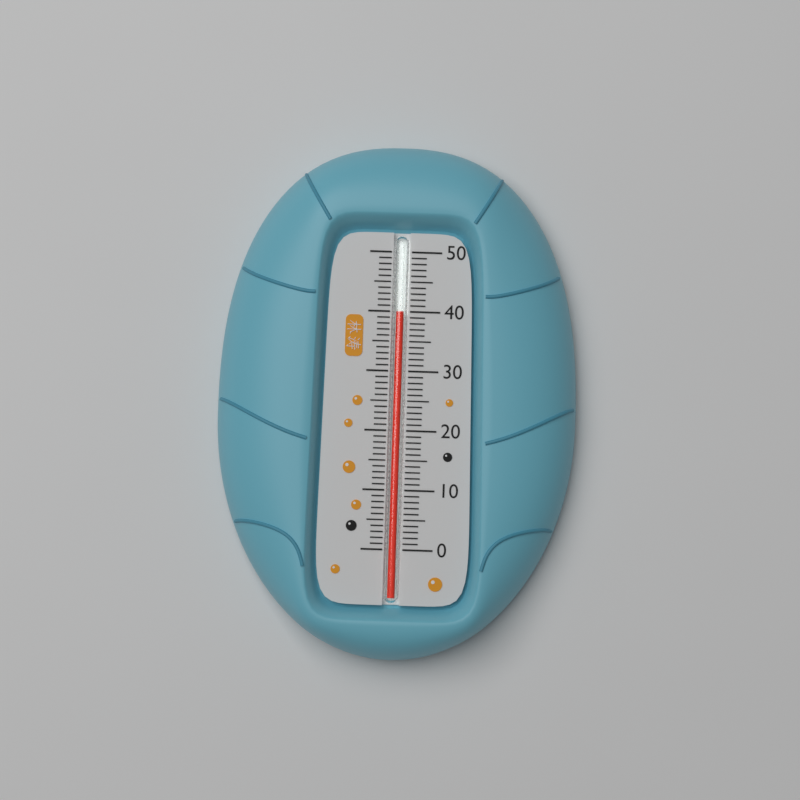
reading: 40 (no unit)
